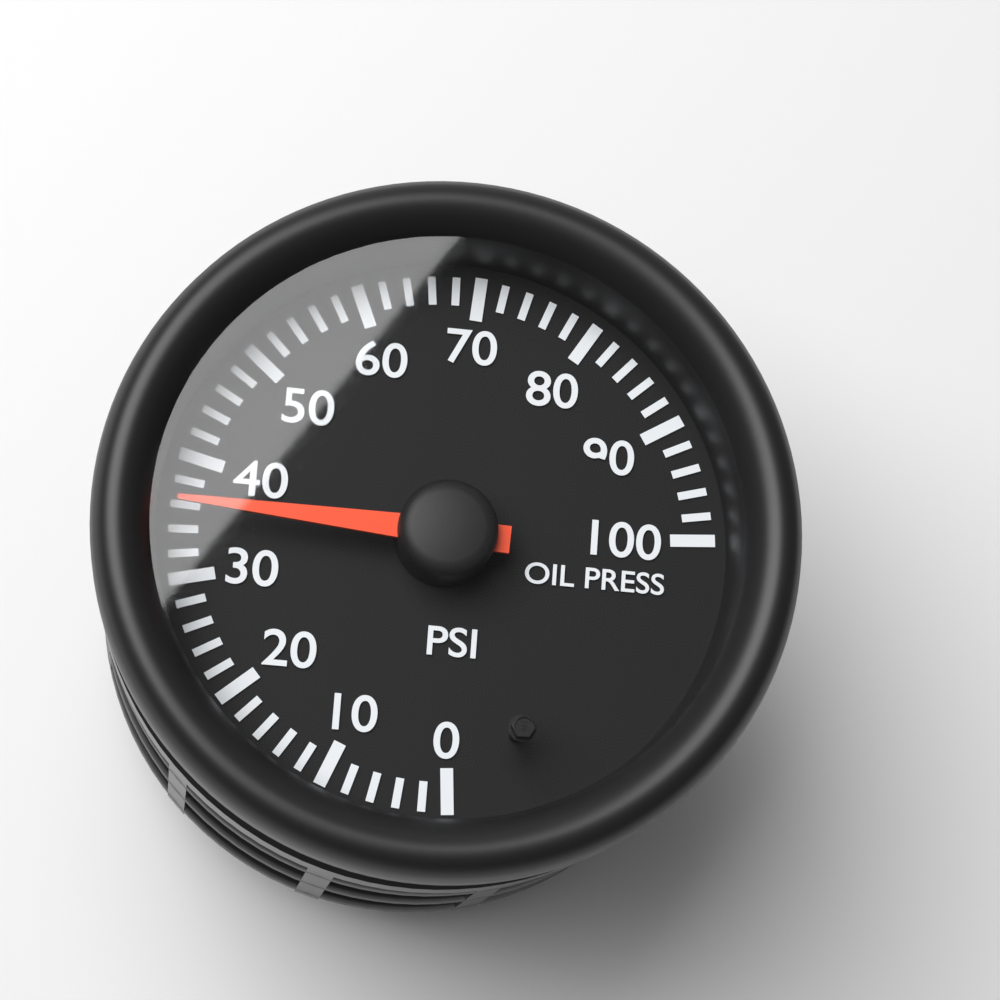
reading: 36 psi
